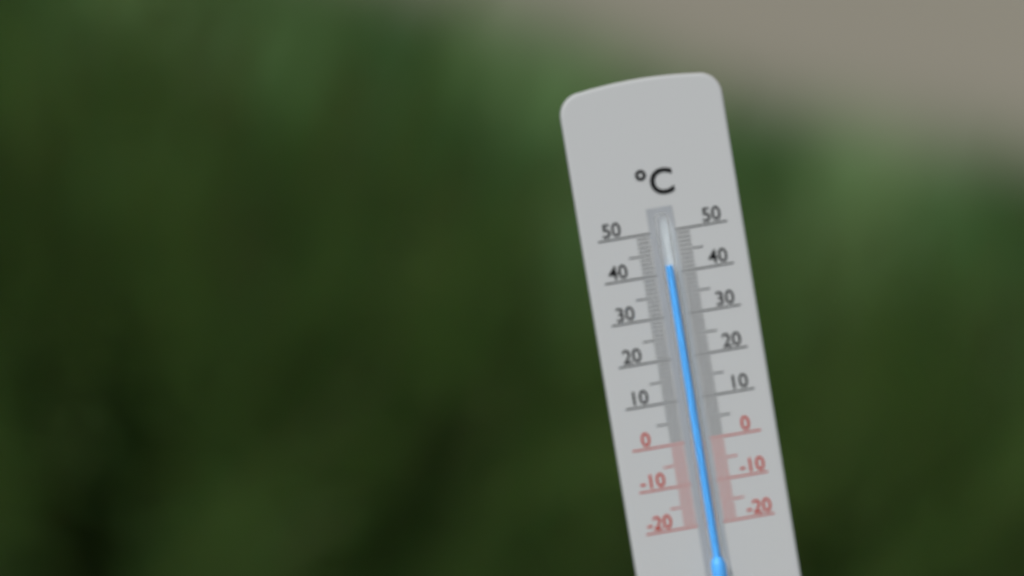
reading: 42 °C
